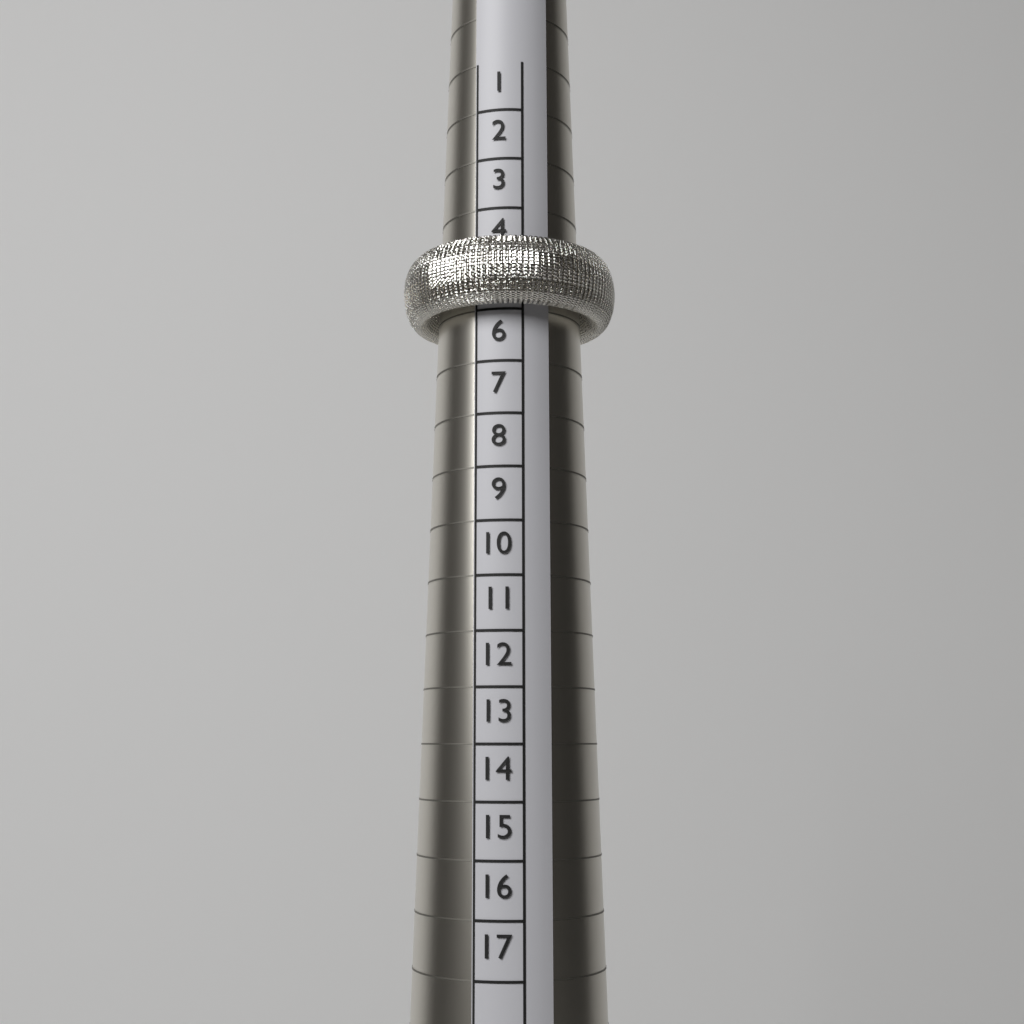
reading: 5 (no unit)
